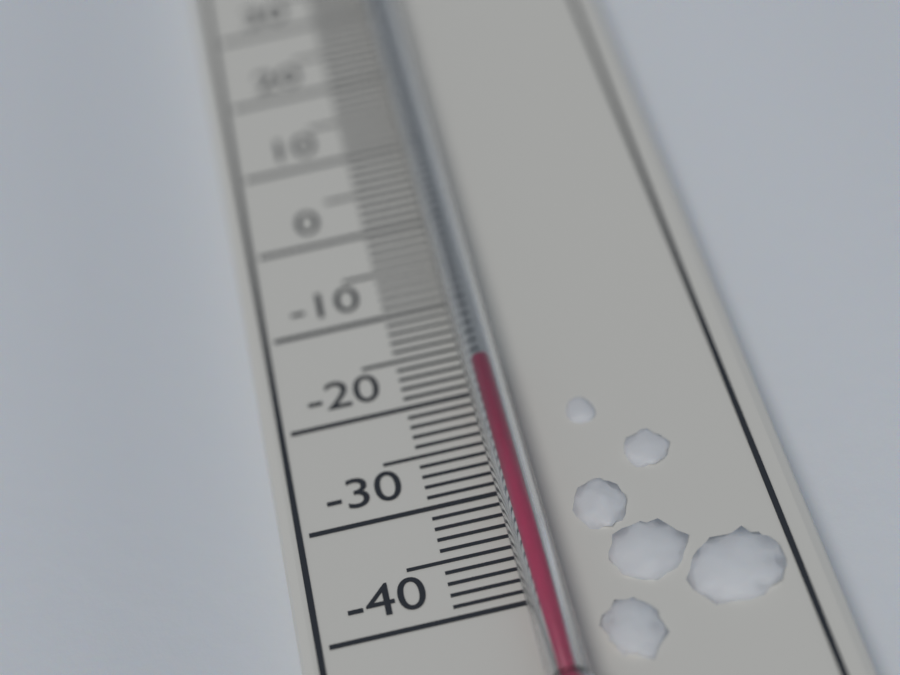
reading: -19 °C
